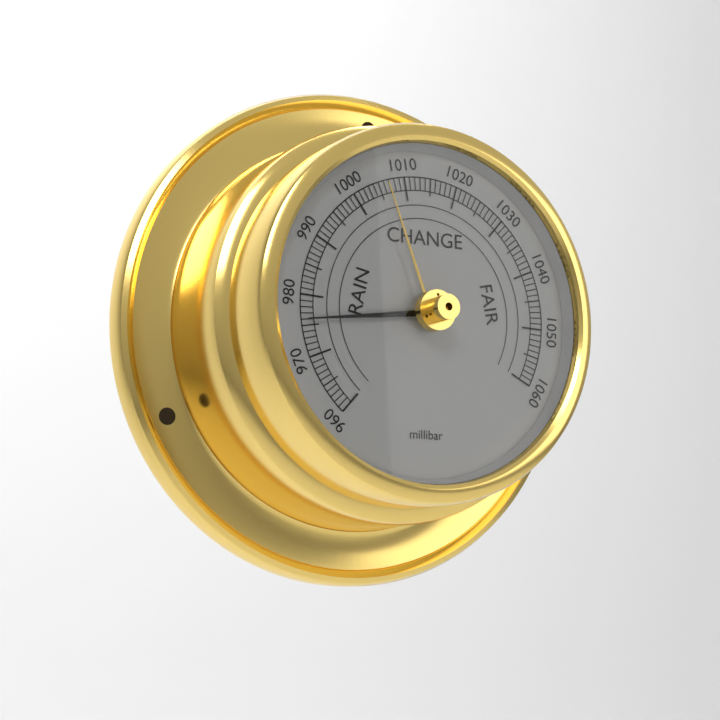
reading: 976 millibar
